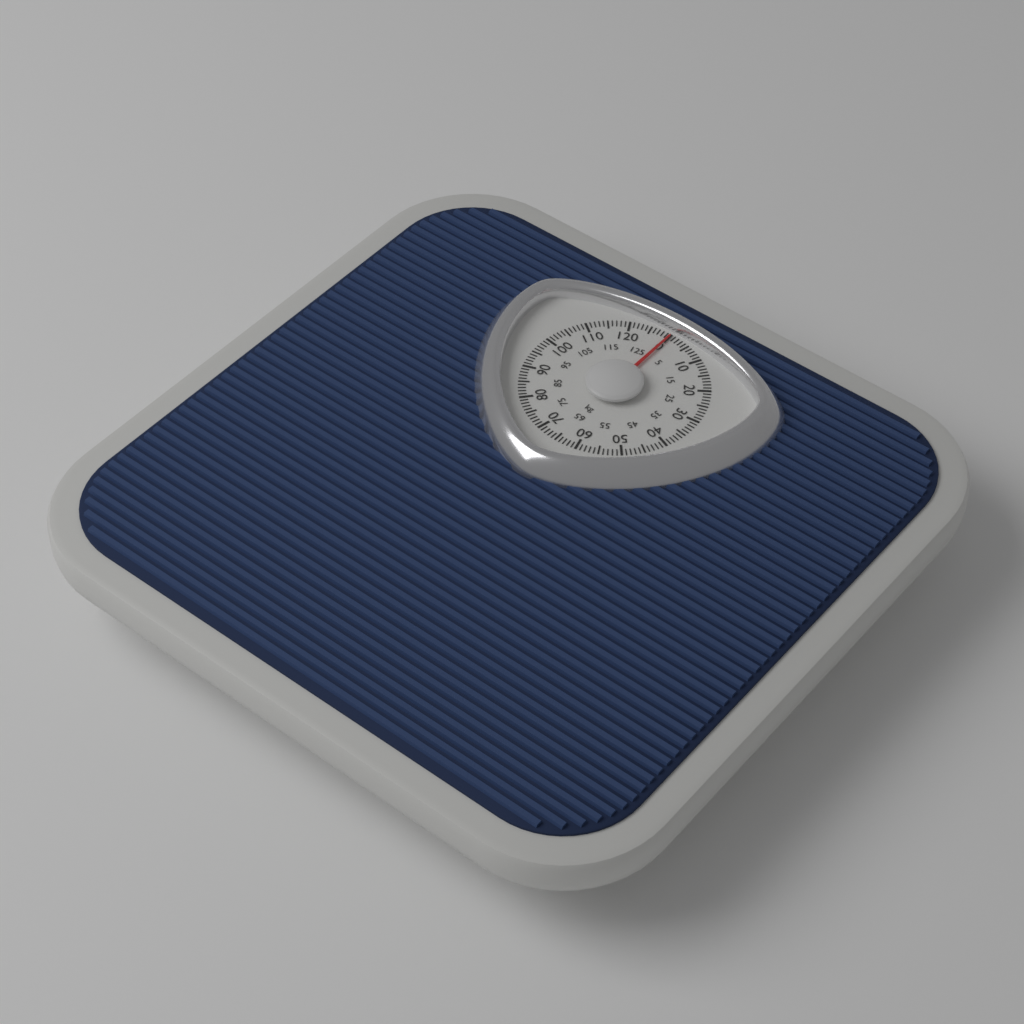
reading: 0 kg
